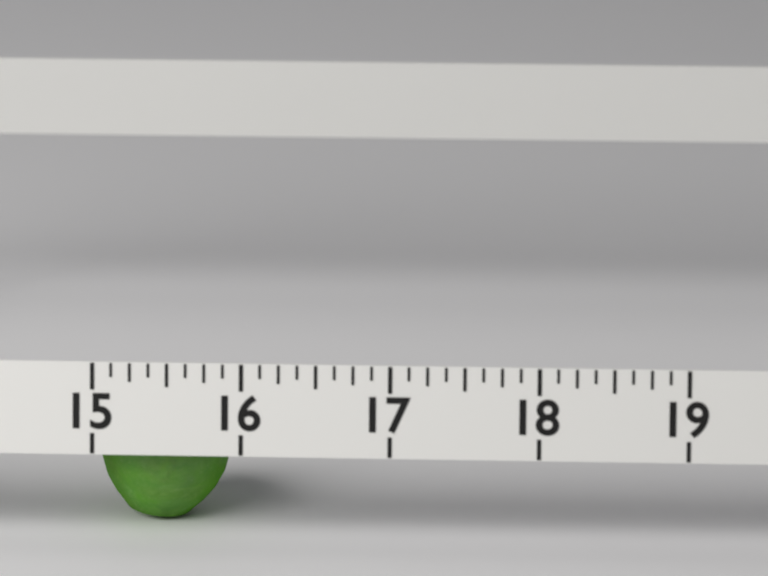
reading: 15.875 (no unit)
